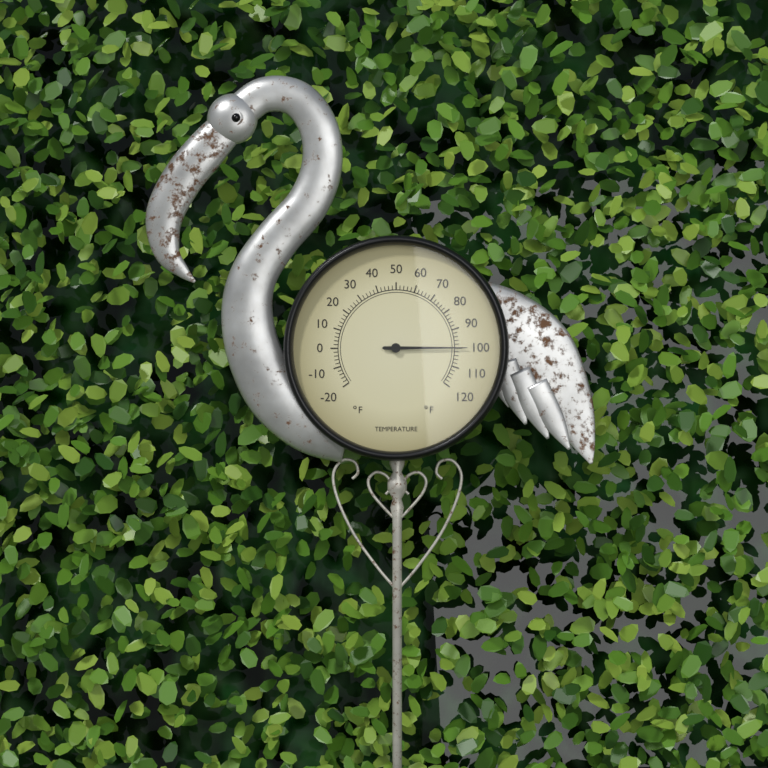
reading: 100 °F
